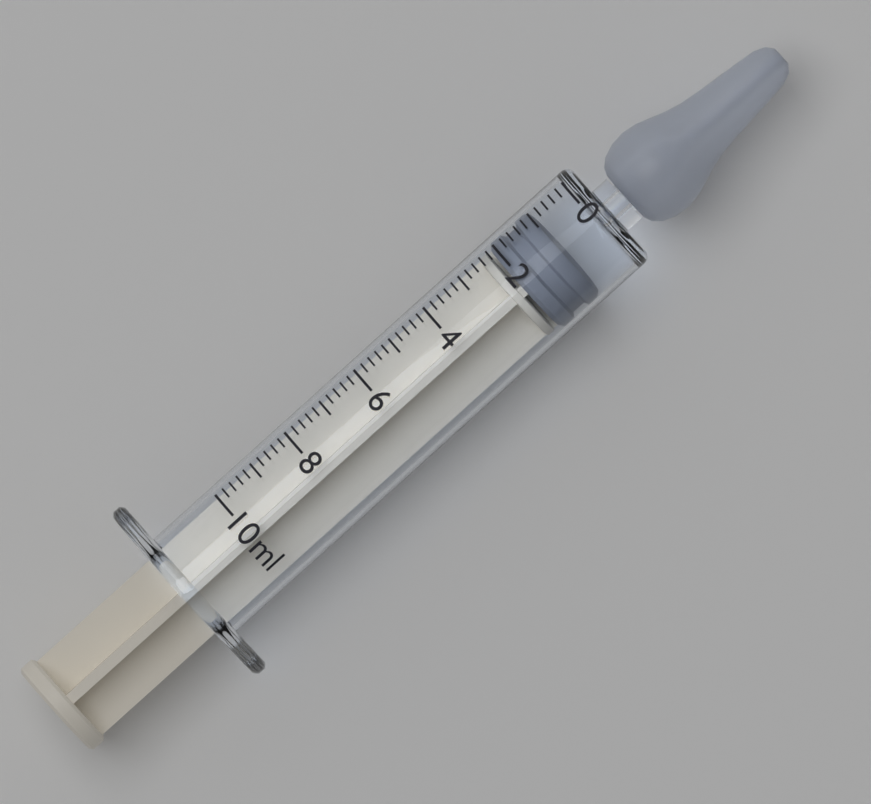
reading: 1.0 ml
